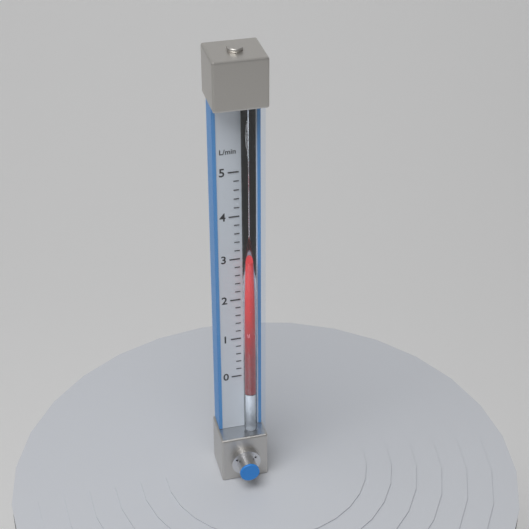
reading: 3.0 L/min
